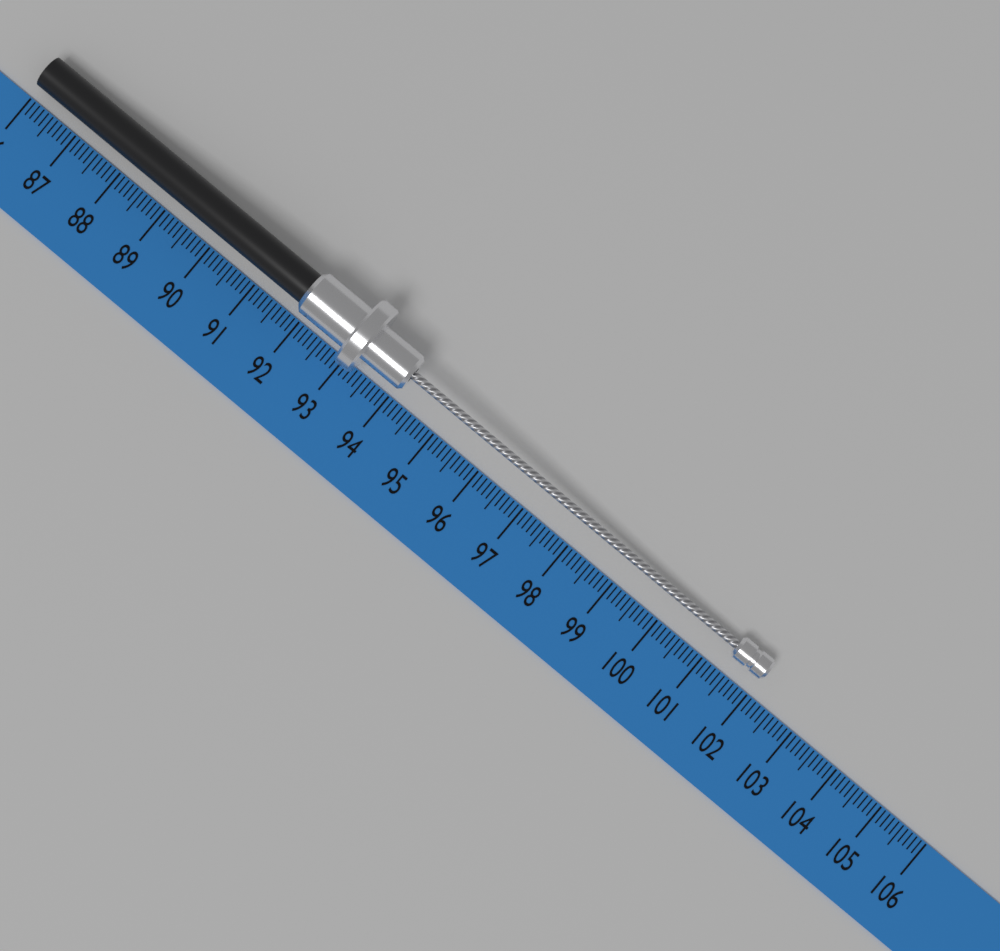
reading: 102.0 (no unit)
